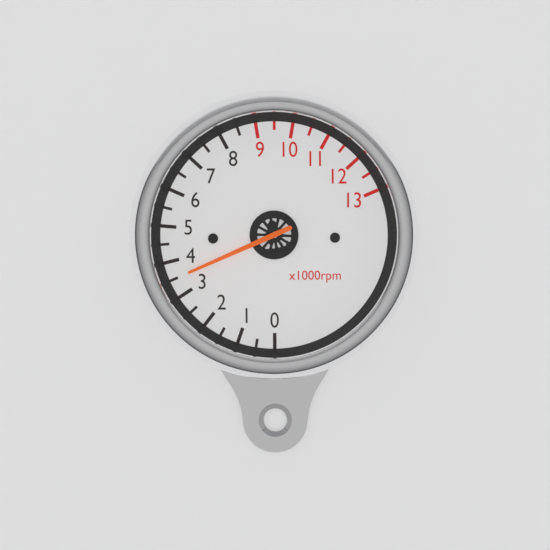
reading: 3.5 x1000rpm
